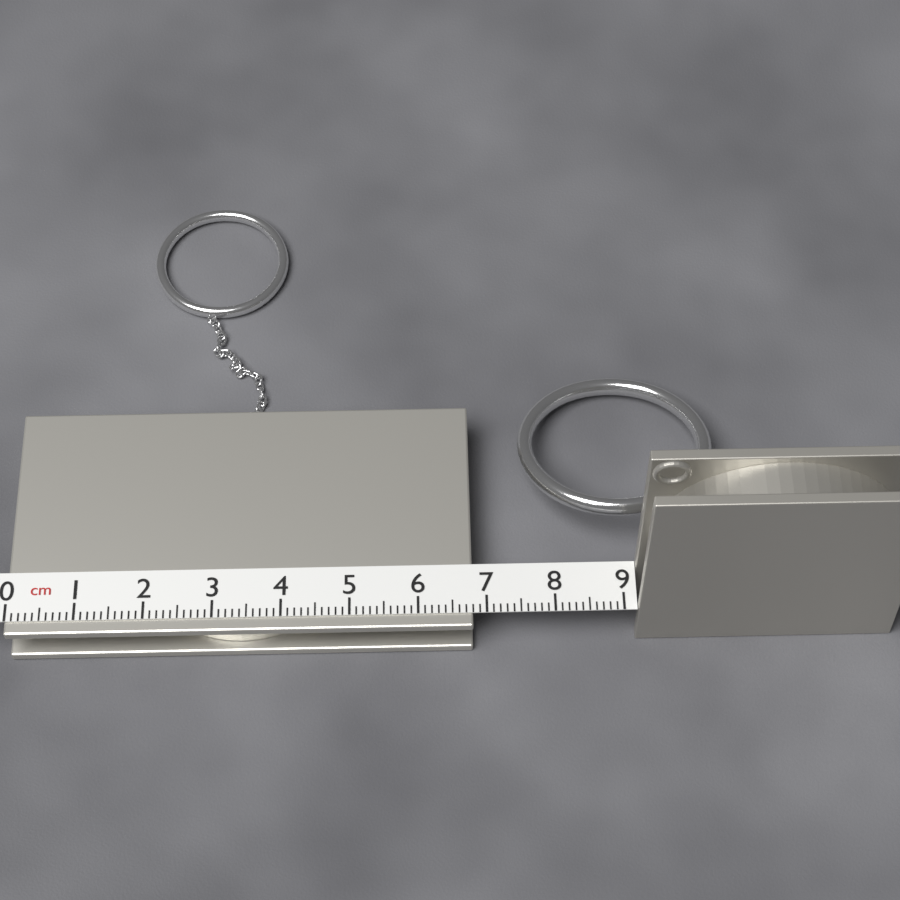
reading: 6.8 cm
